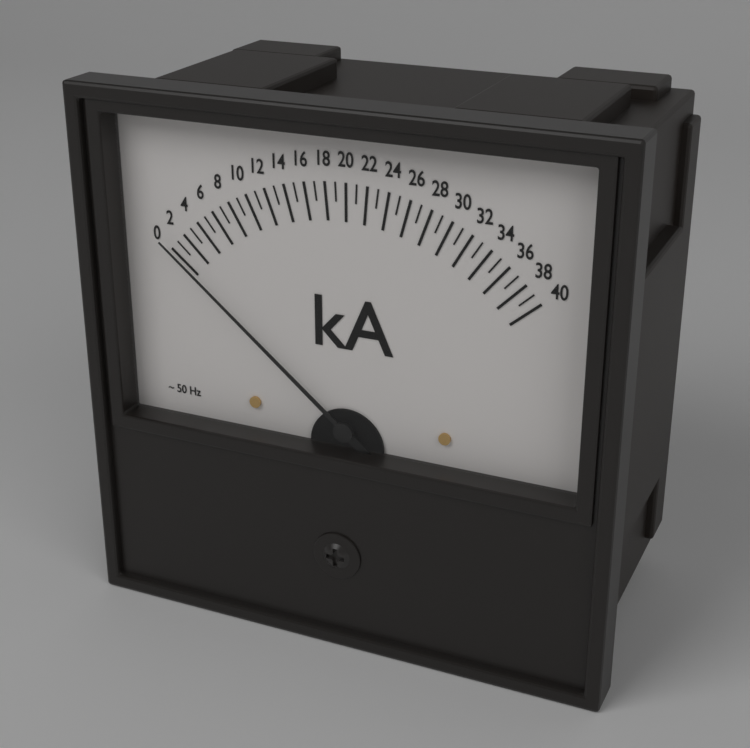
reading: 0 kA
